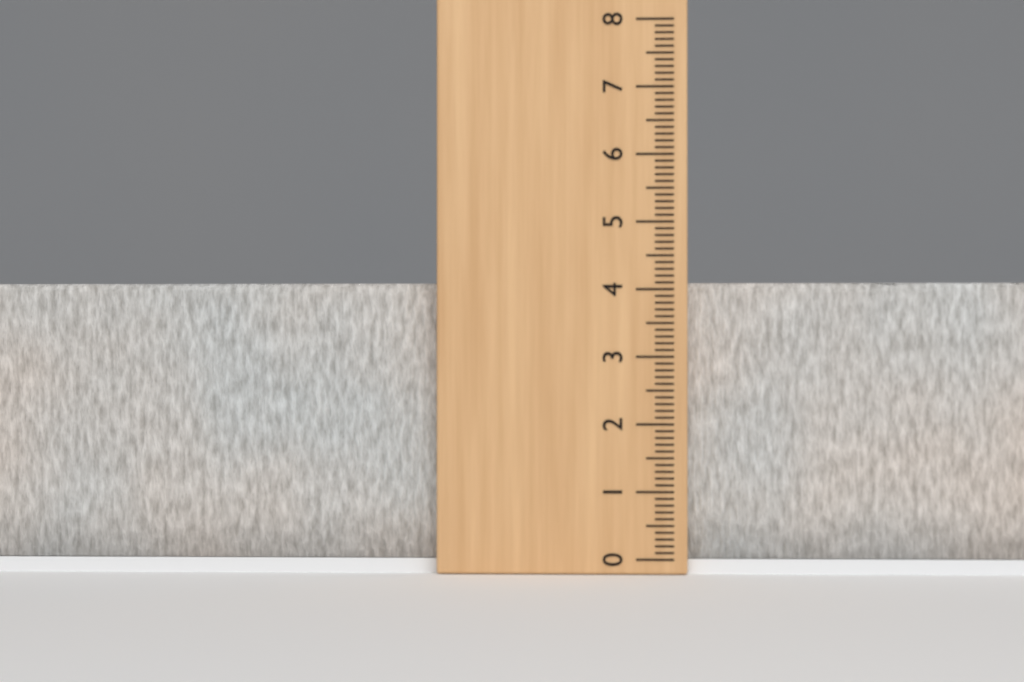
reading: 4.1 (no unit)
